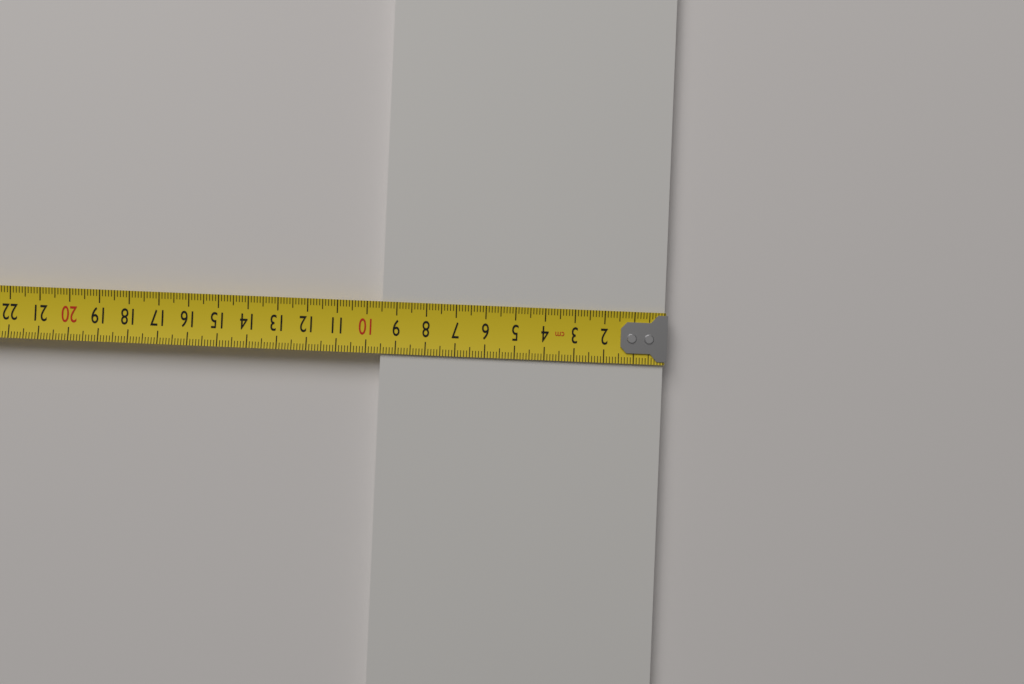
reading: 9.5 cm
